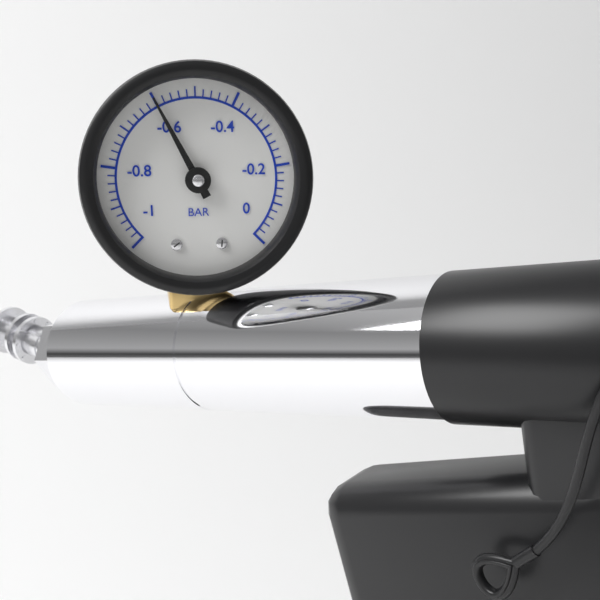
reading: -0.60 bar
